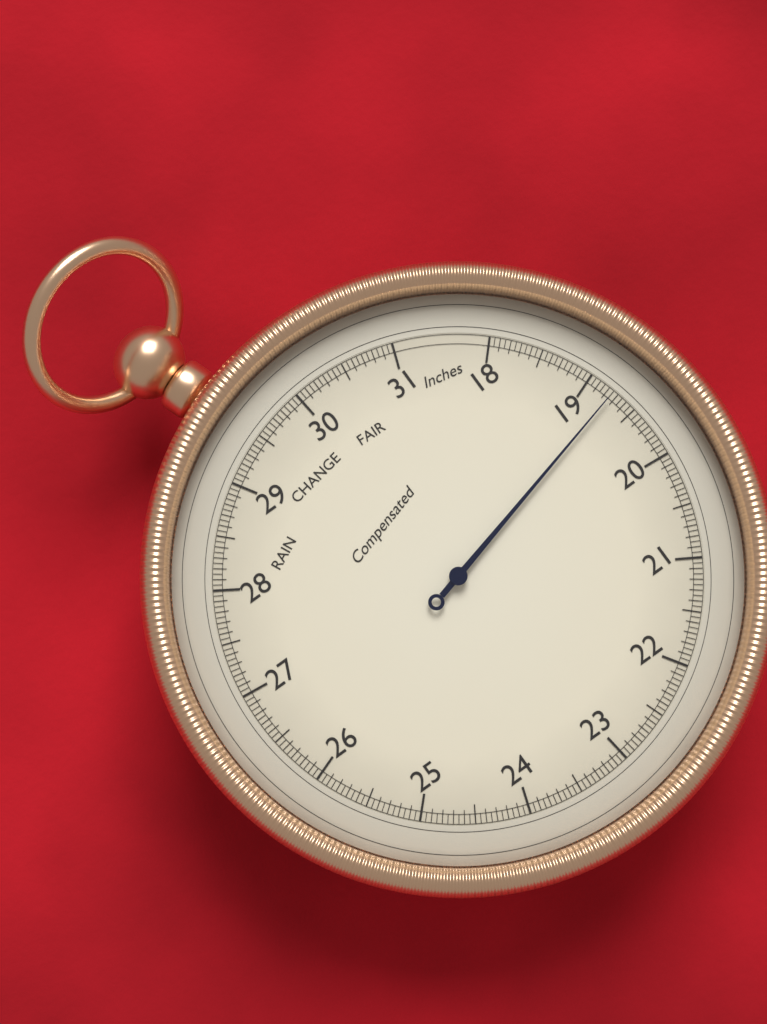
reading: 19.25 inHg
